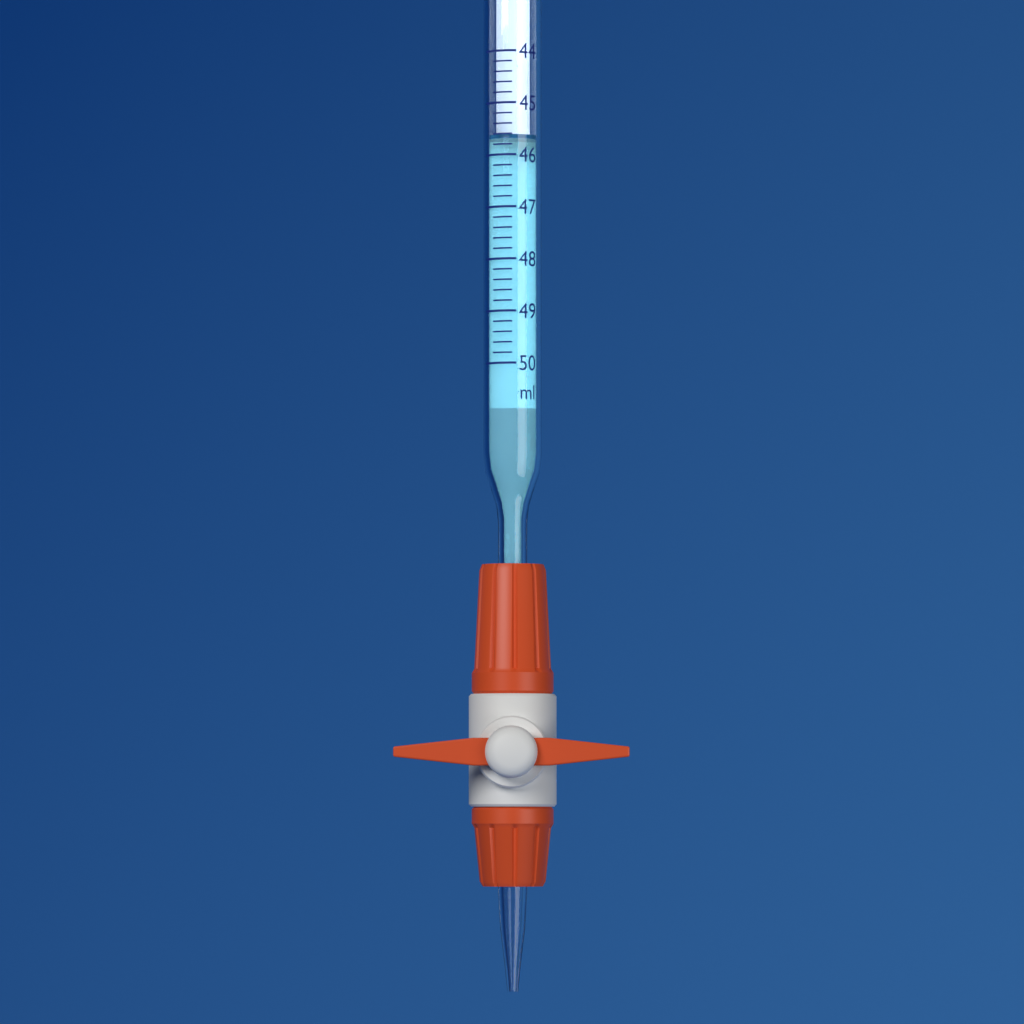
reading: 45.6 ml
